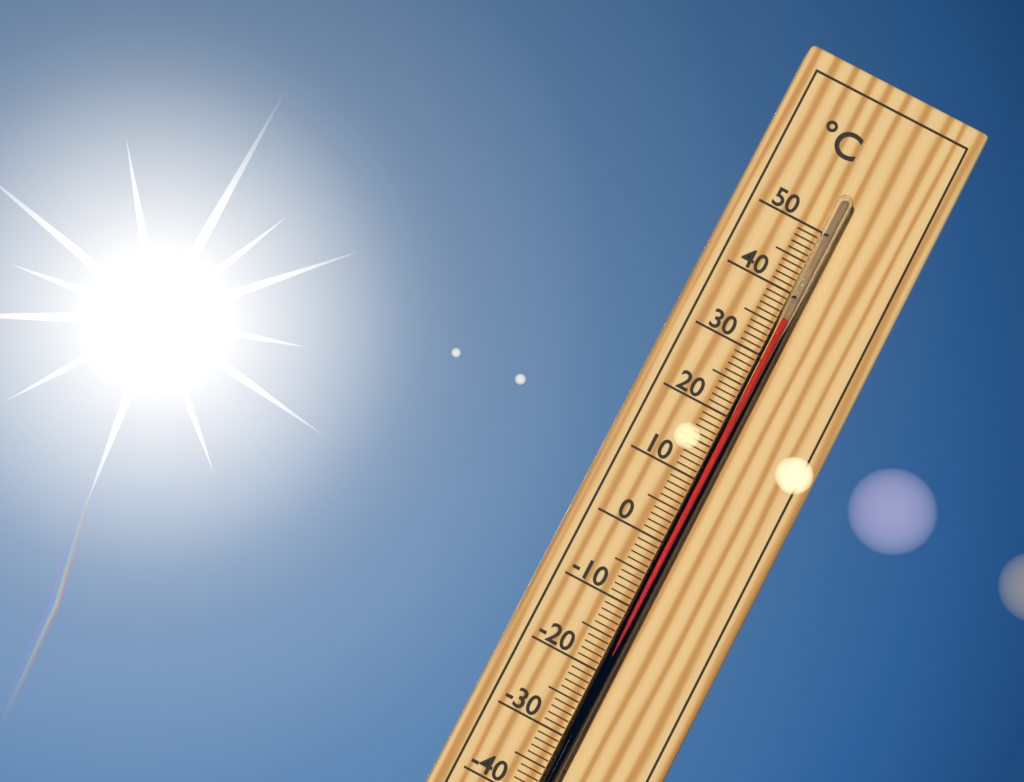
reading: 36 °C
